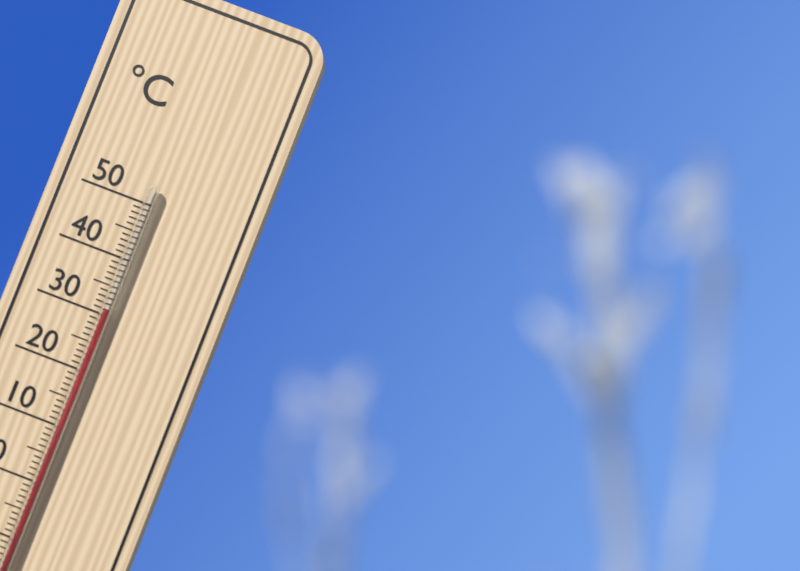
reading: 31 °C
